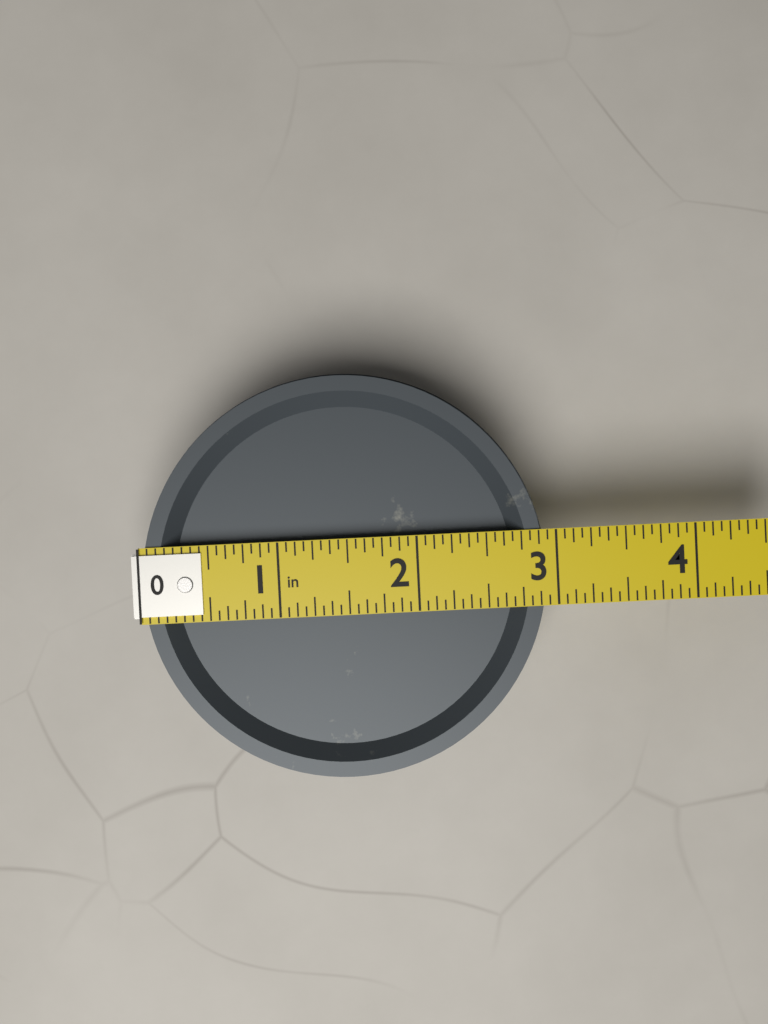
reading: 2.9375 in
